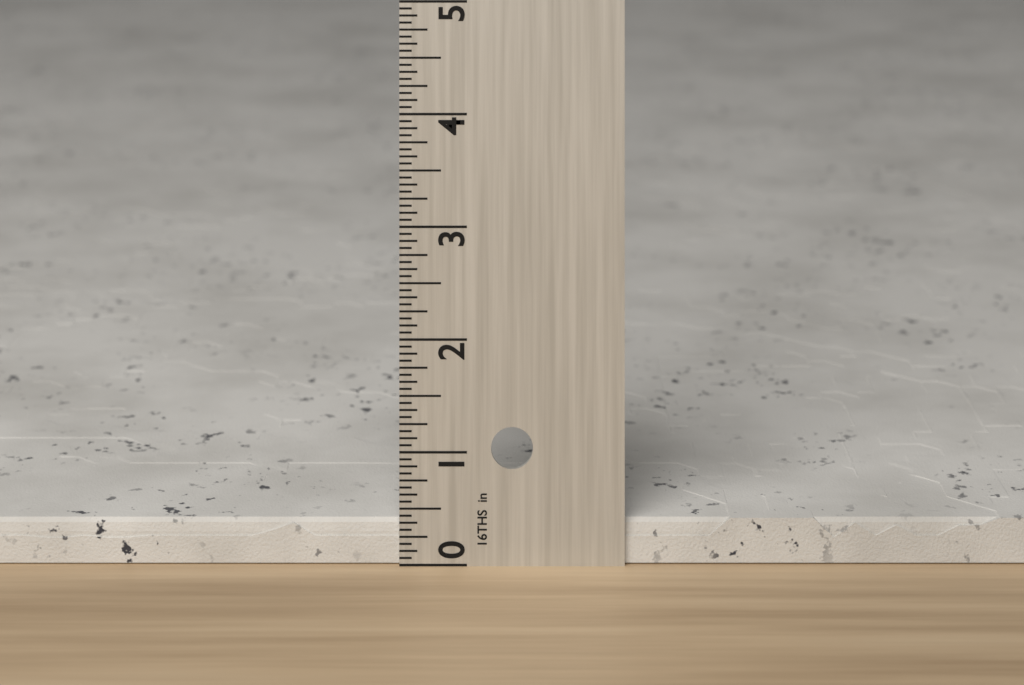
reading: 0.4000 in
